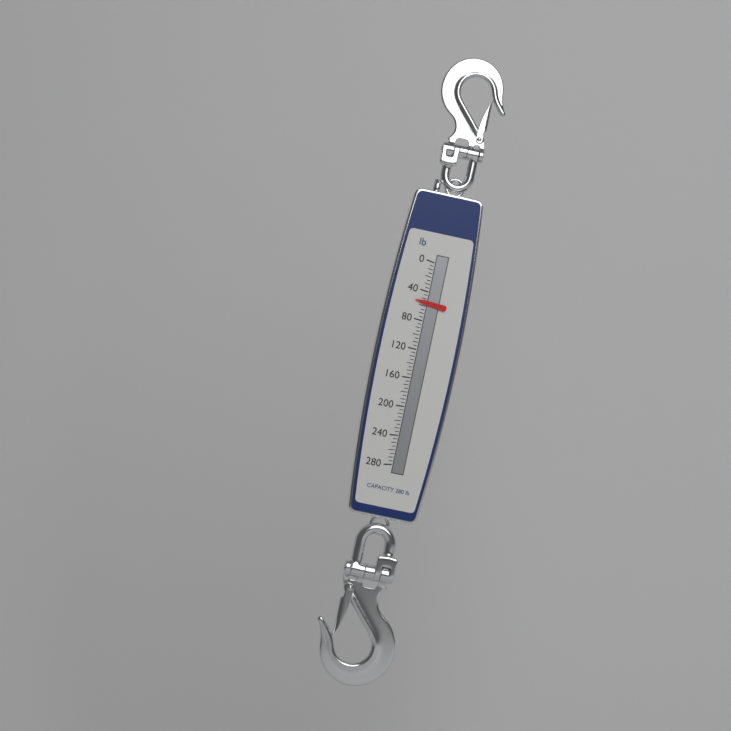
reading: 55 lb
